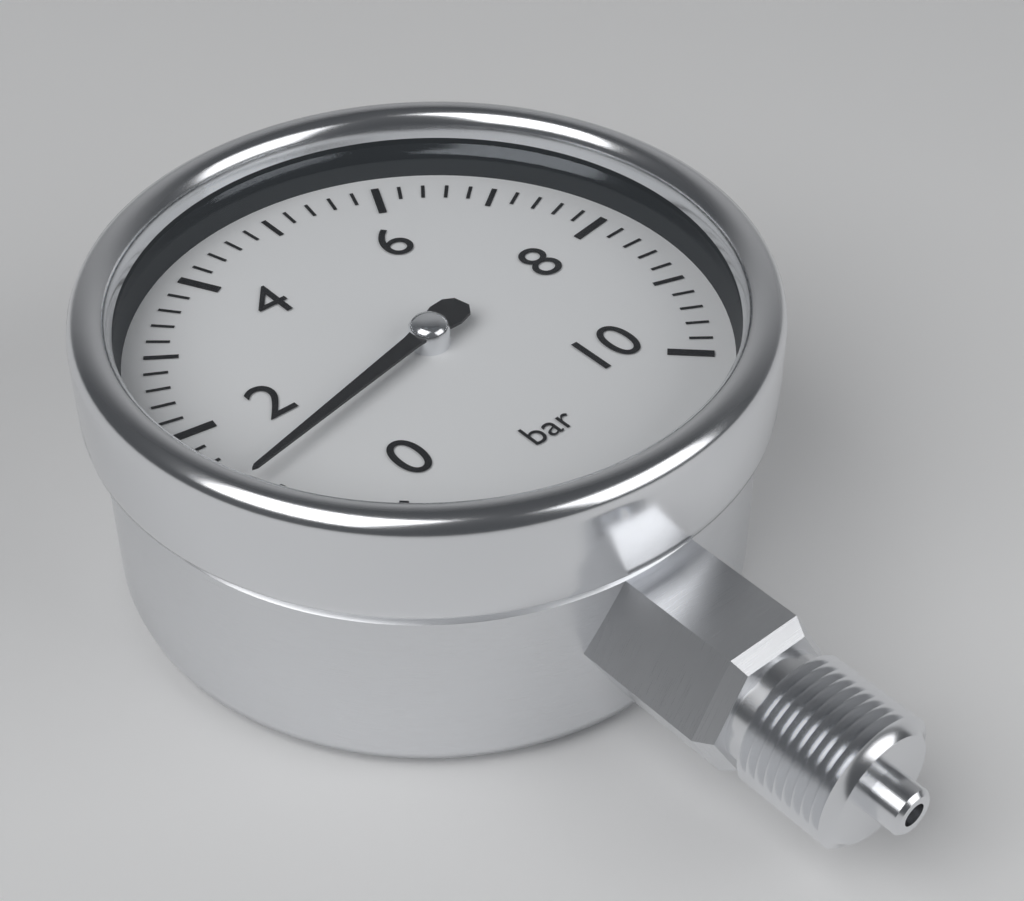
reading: 1.2 bar
